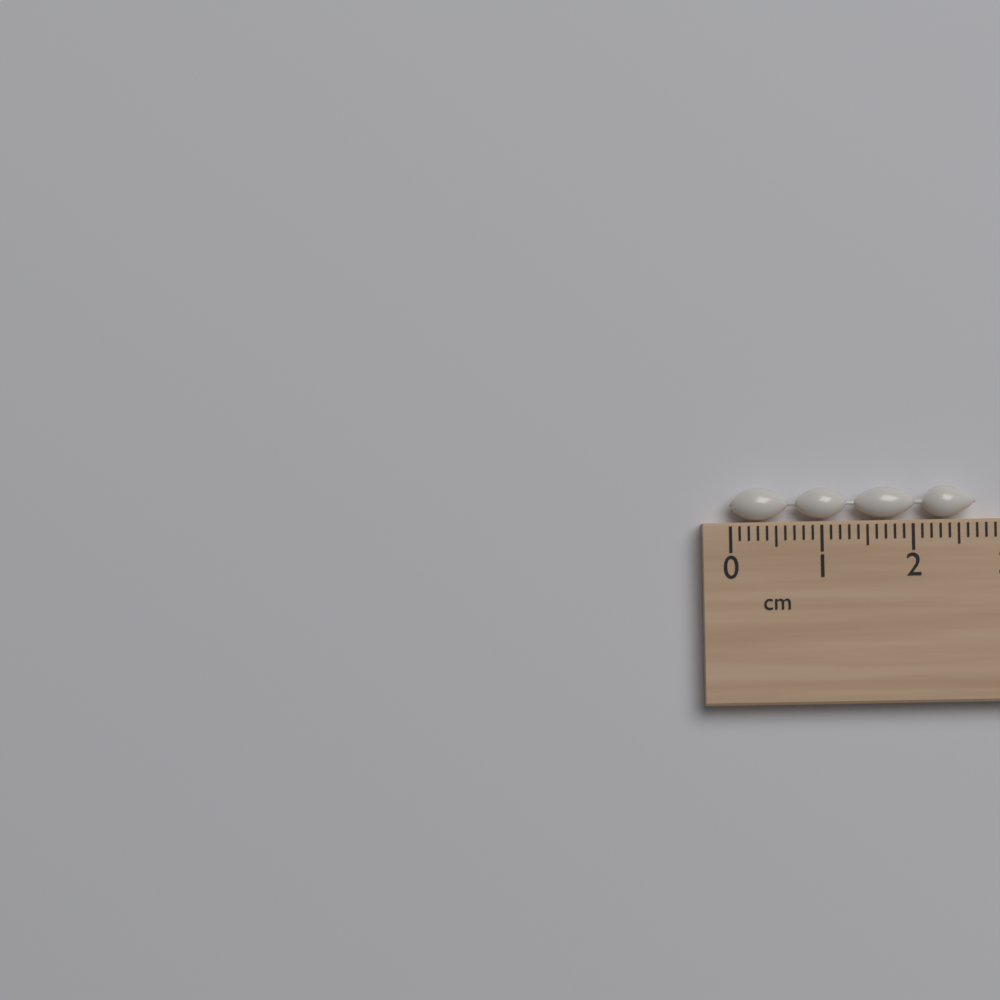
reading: 2.7 cm
